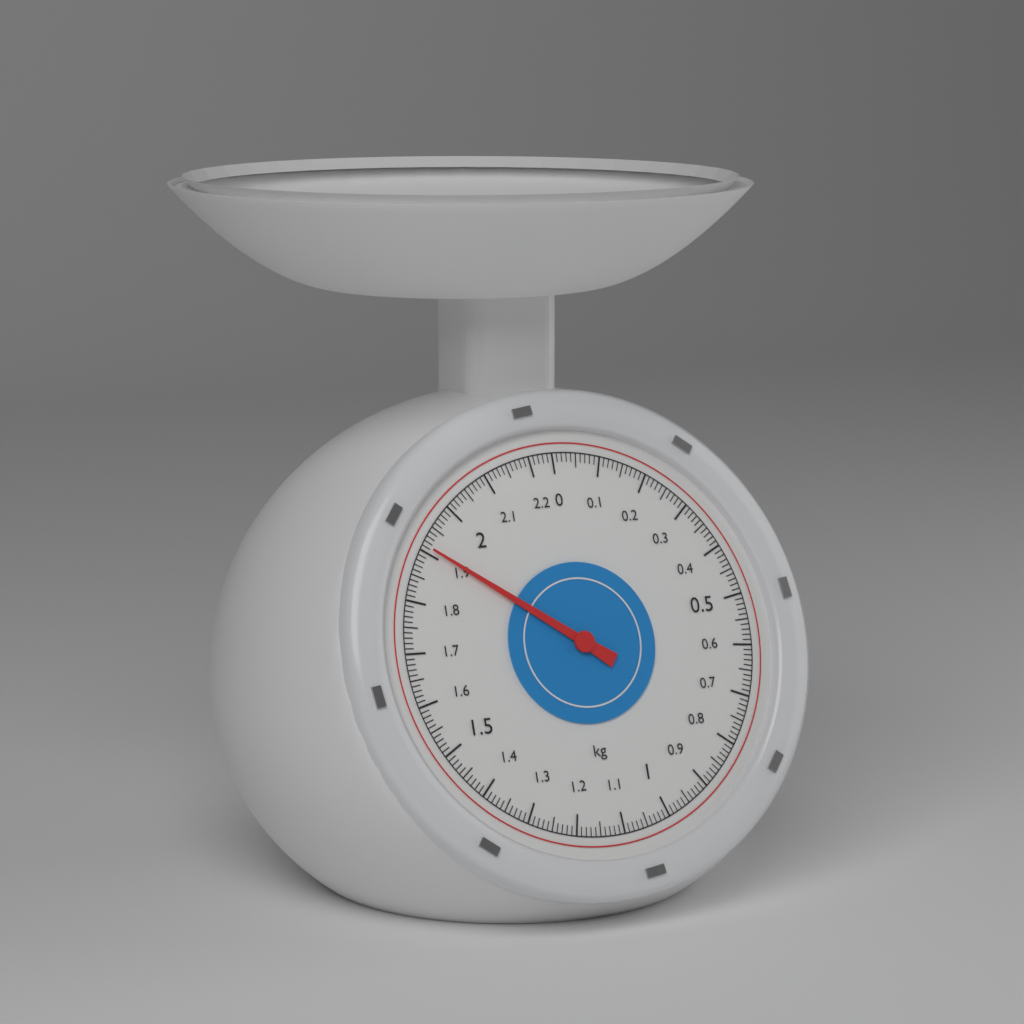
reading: 1.91 kg
